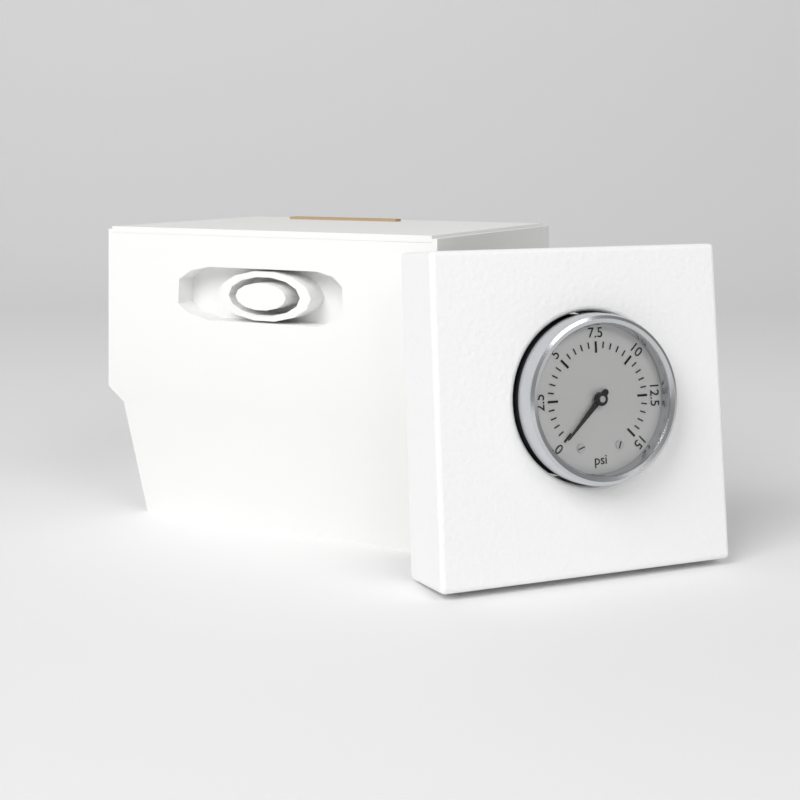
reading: 0.0 psi
